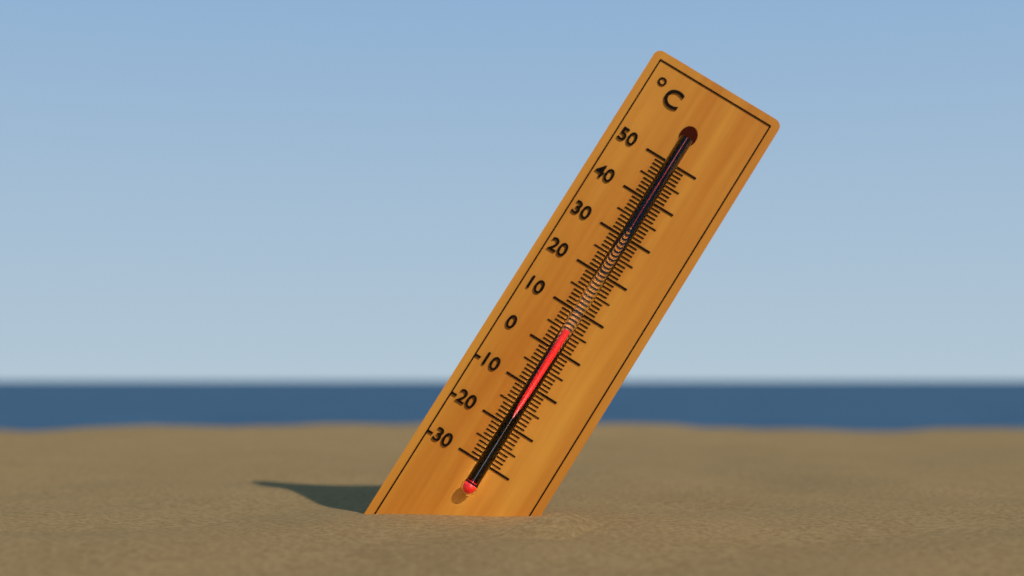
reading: 5 °C
